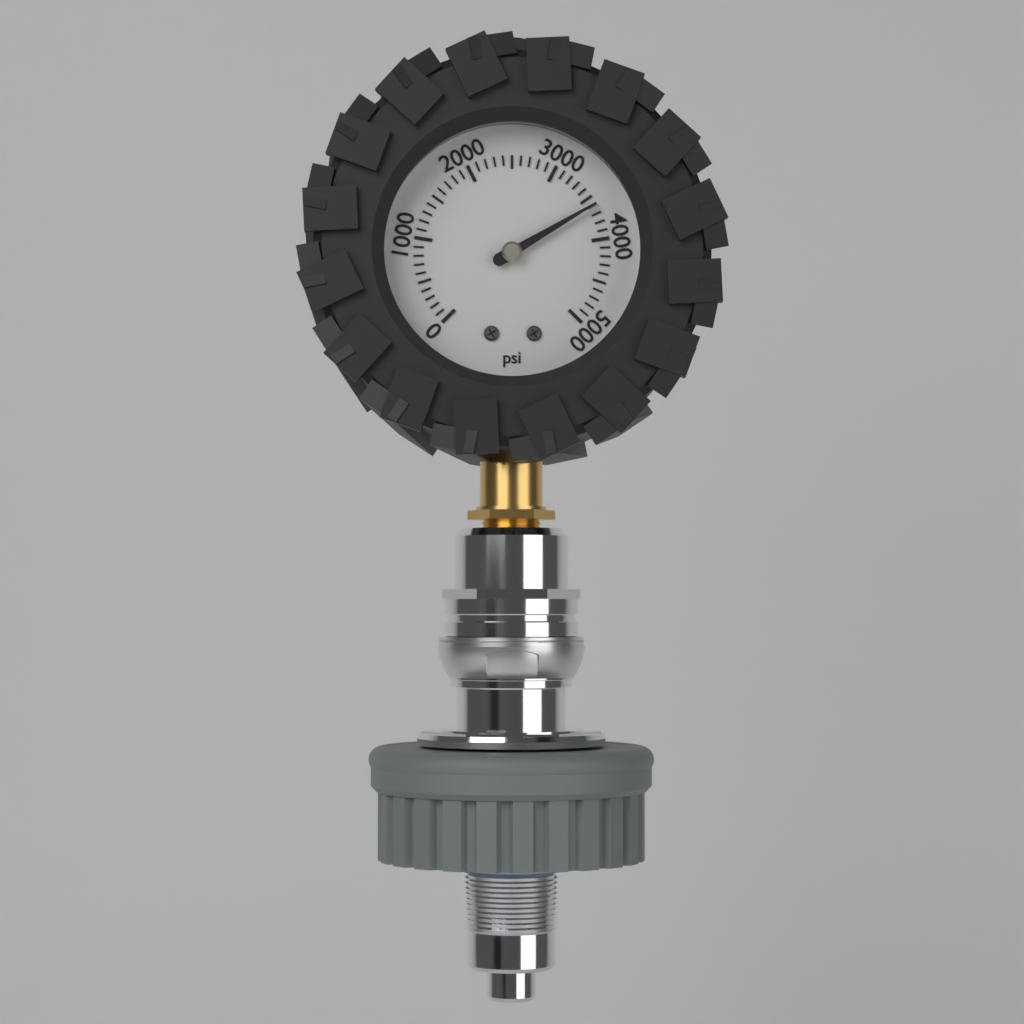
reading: 3600 psi
